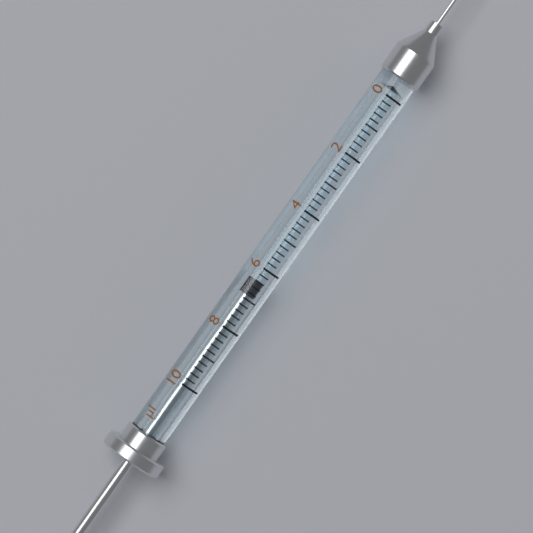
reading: 6.4 µl
